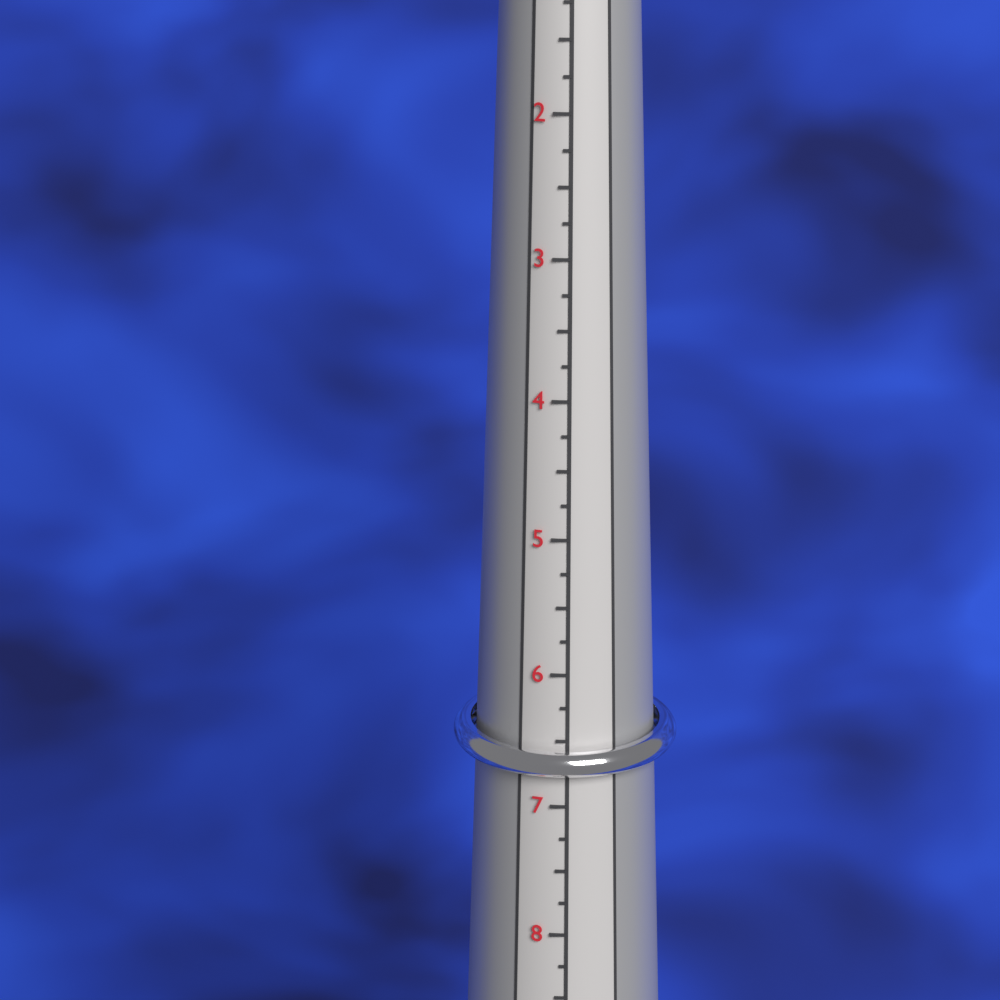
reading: 7.00 (no unit)
